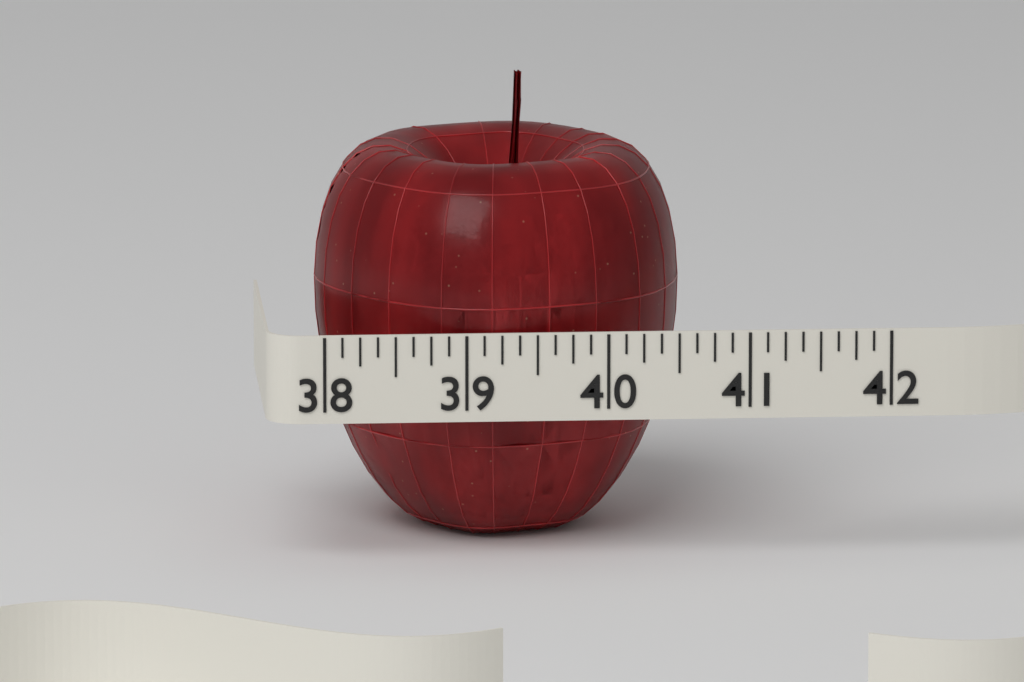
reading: 40.625 (no unit)
